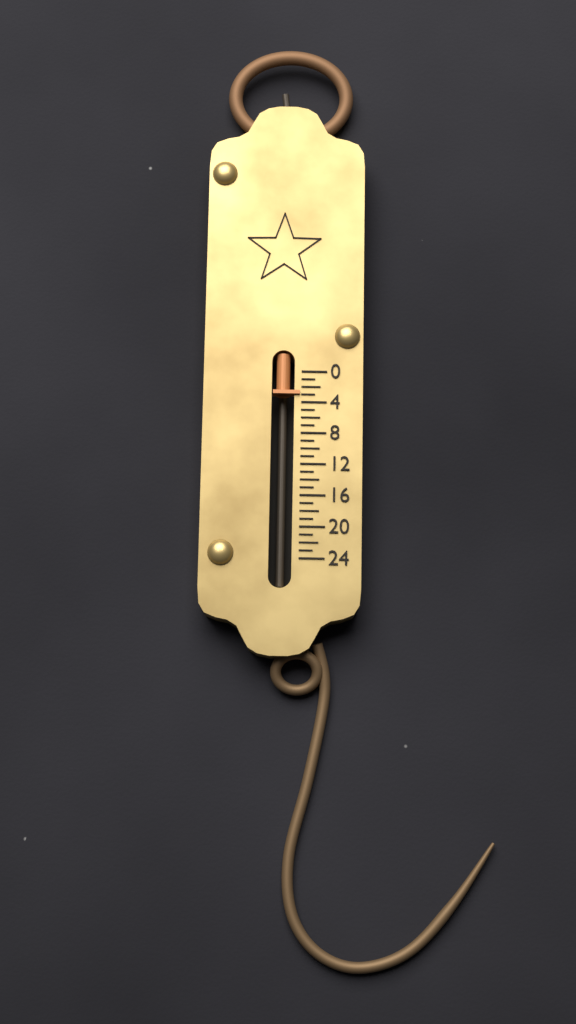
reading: 3 (no unit)
